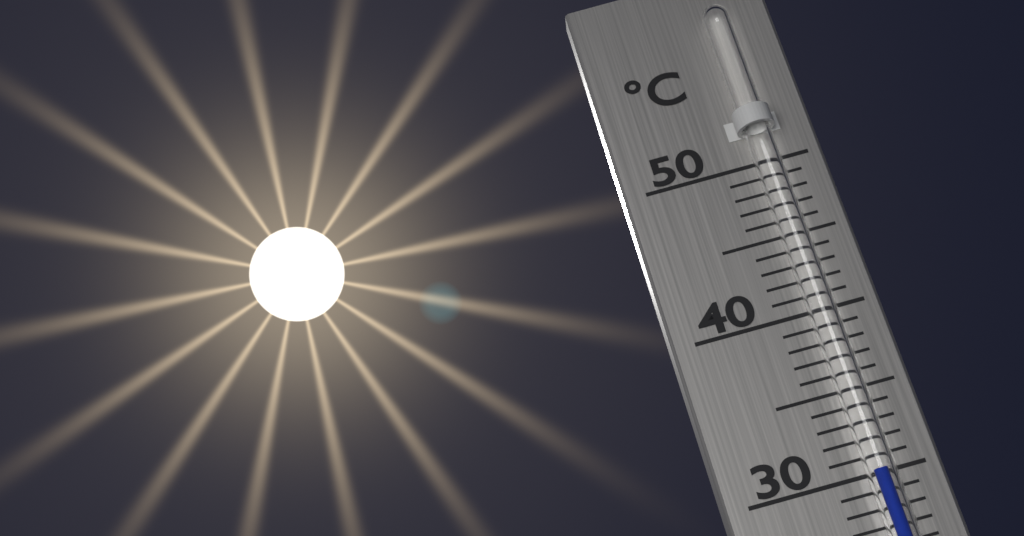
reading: 30 °C
